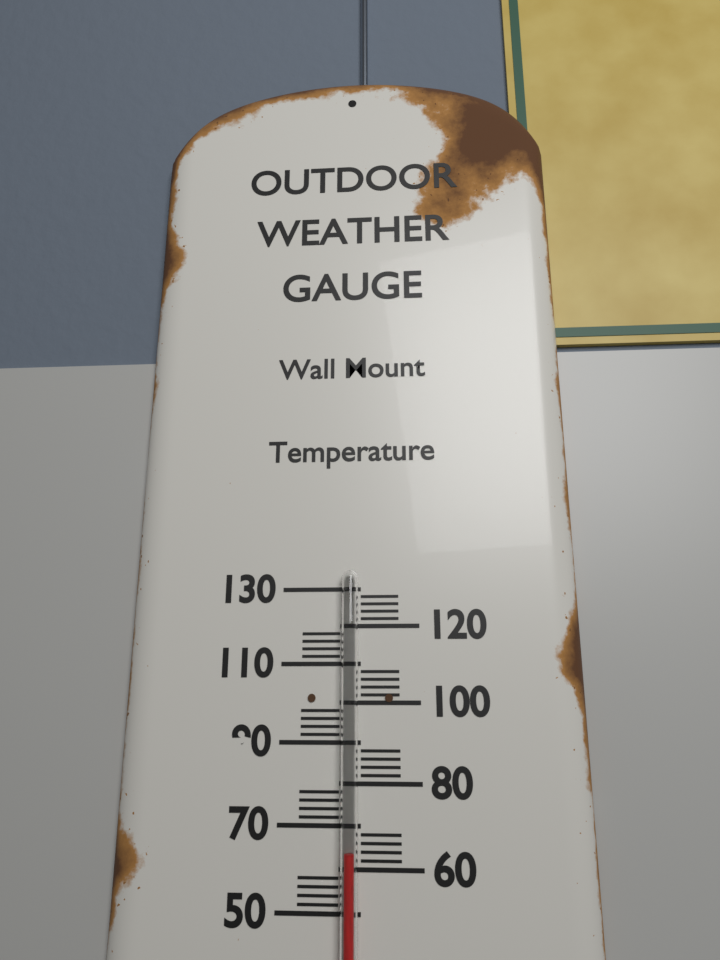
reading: 64 (no unit)
